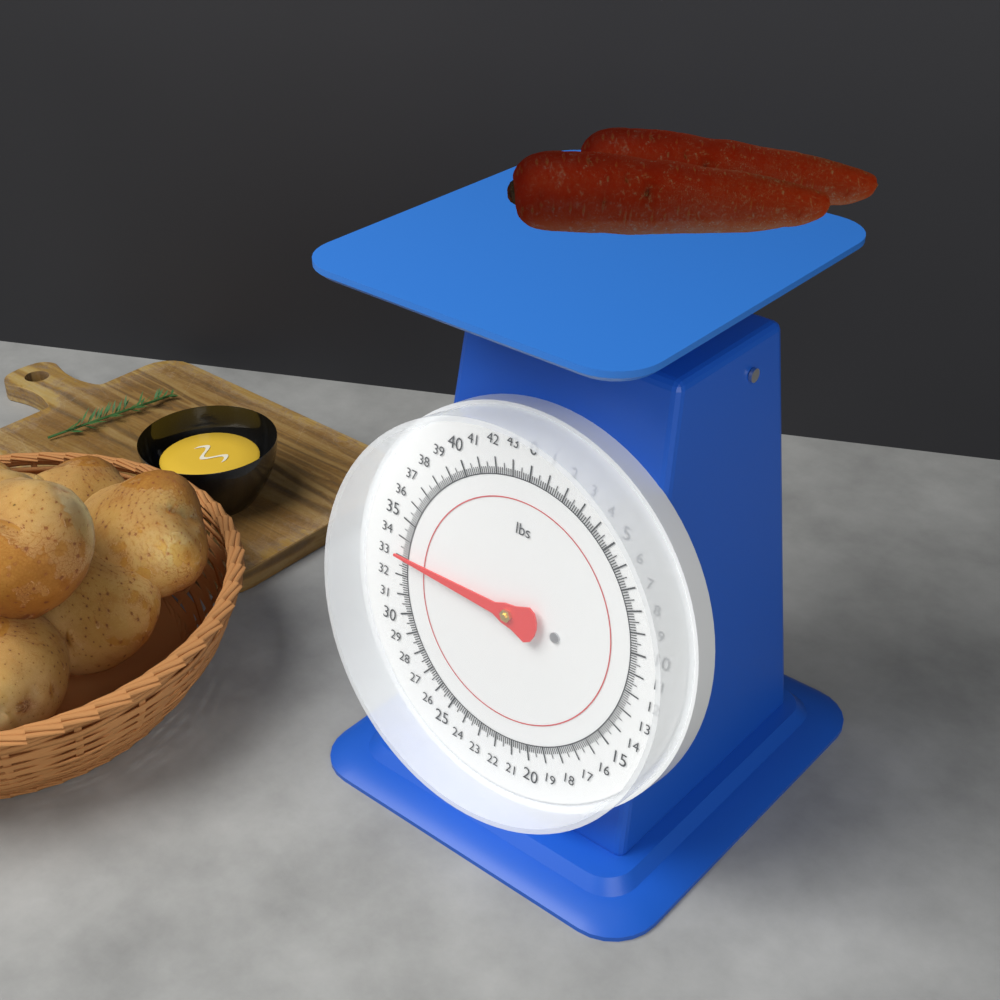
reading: 33.125 lbs
